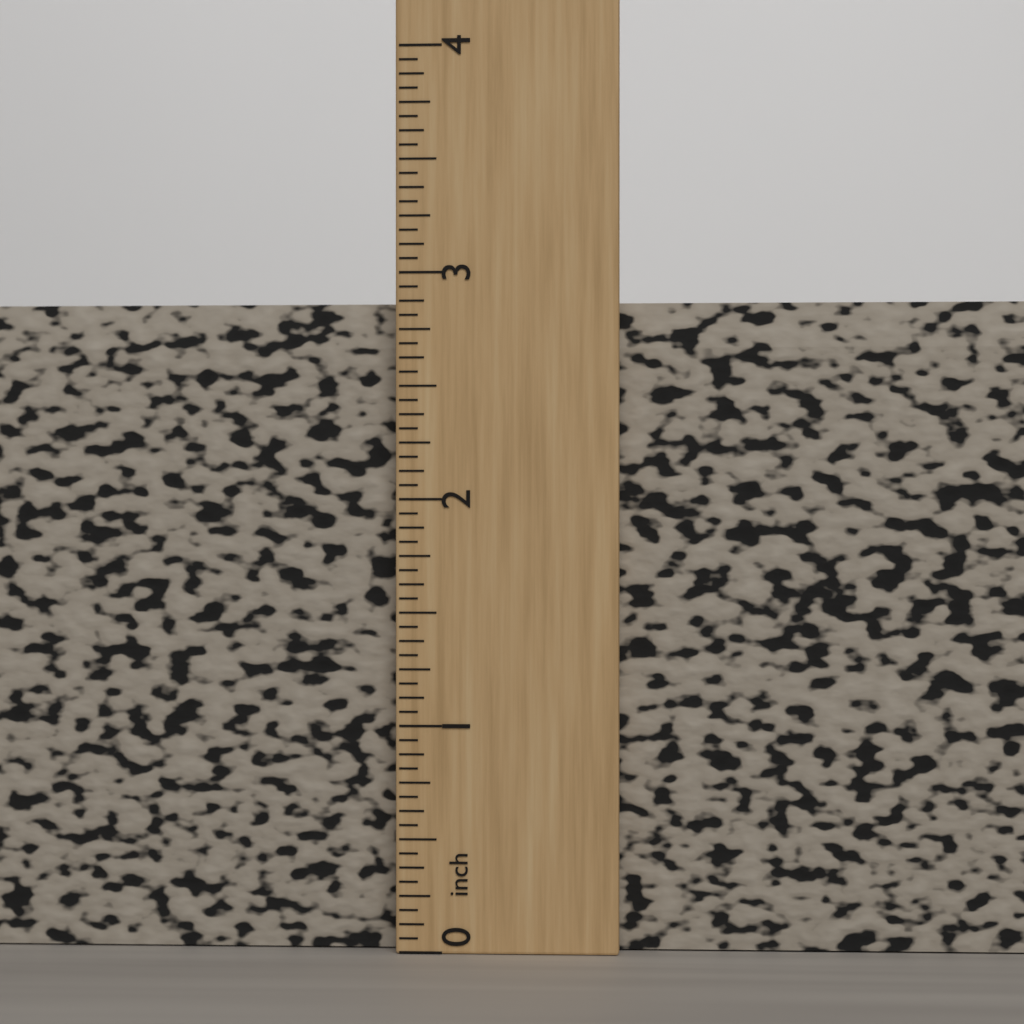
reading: 2.8750 inch
